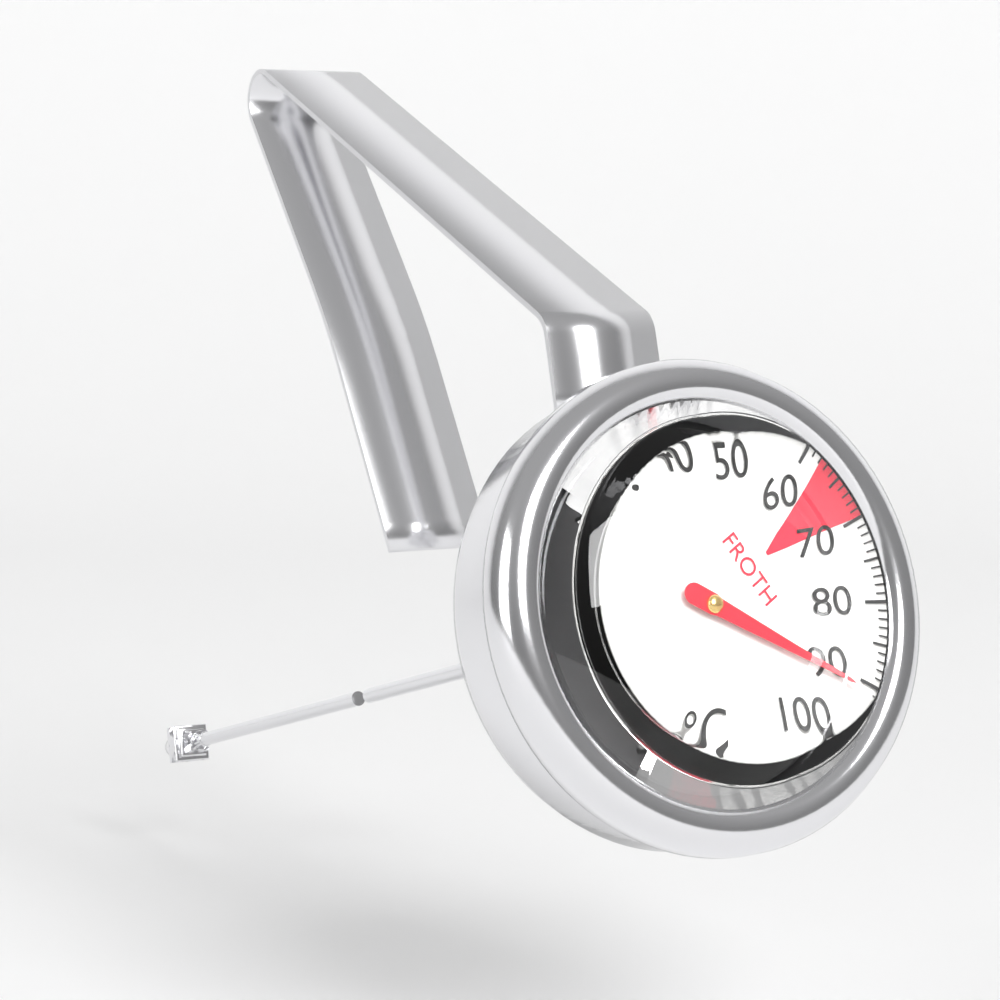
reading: 91 °C
